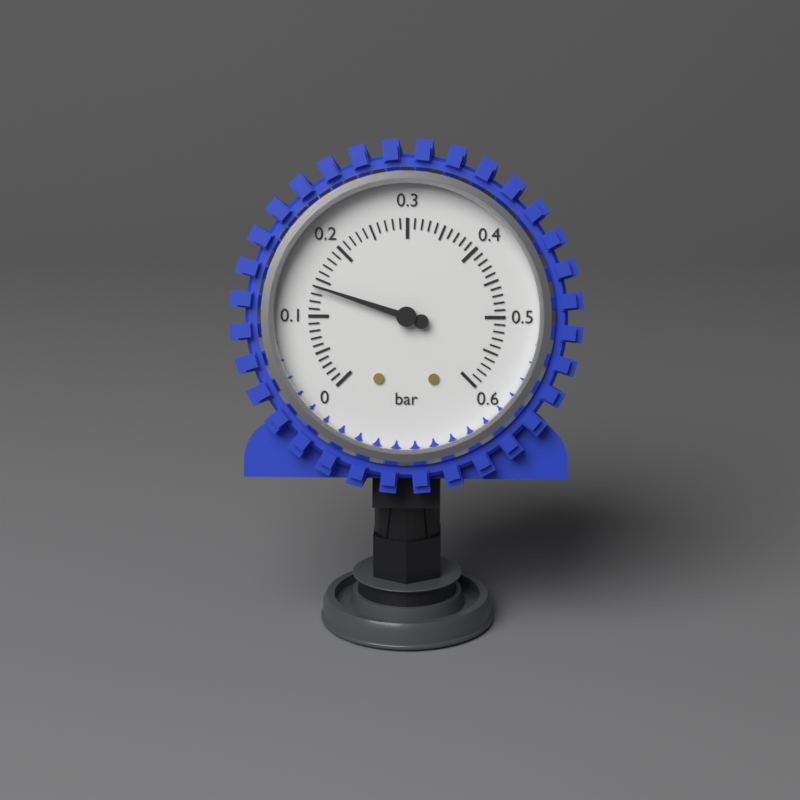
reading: 0.14 bar
